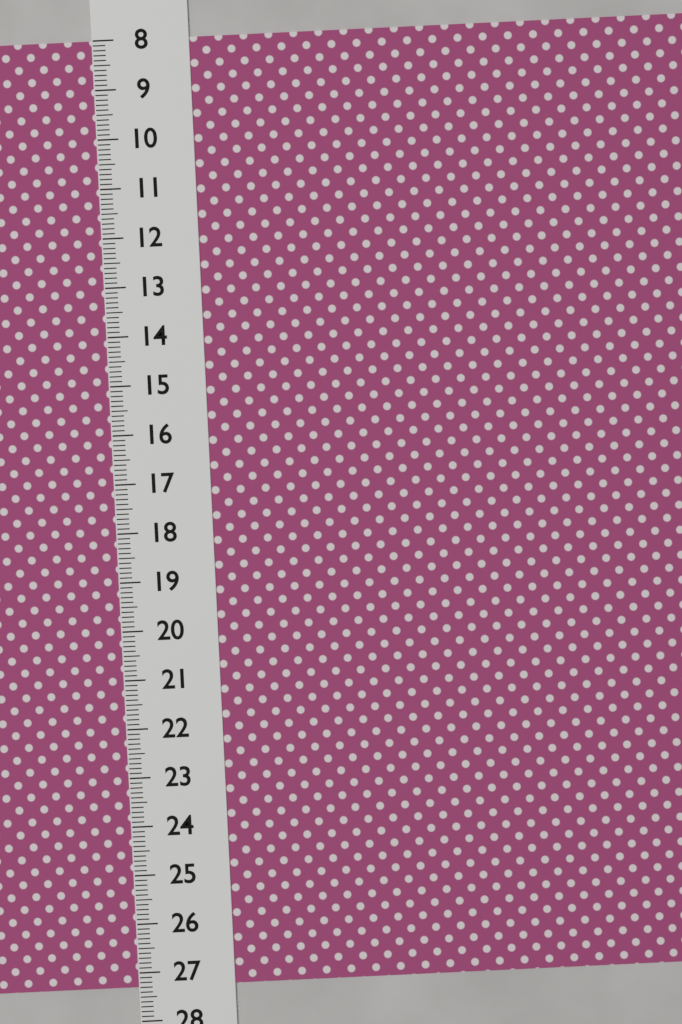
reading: 27.3 (no unit)
